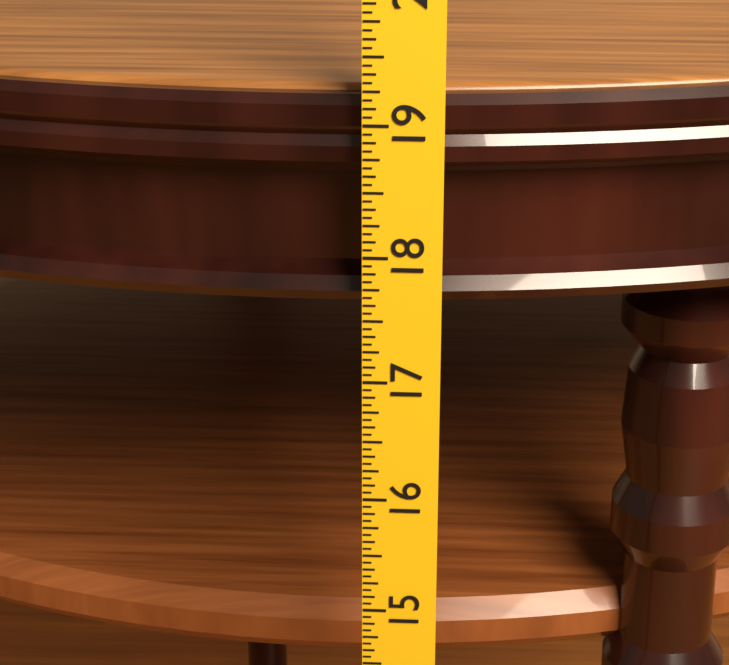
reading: 19.1875 in
